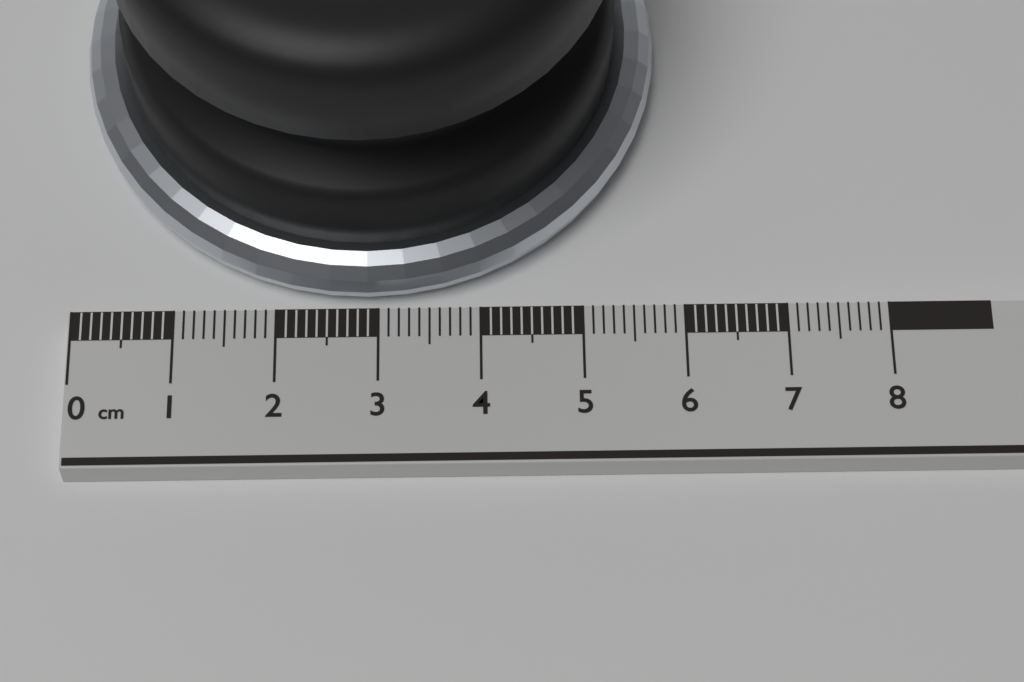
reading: 5.8 cm
